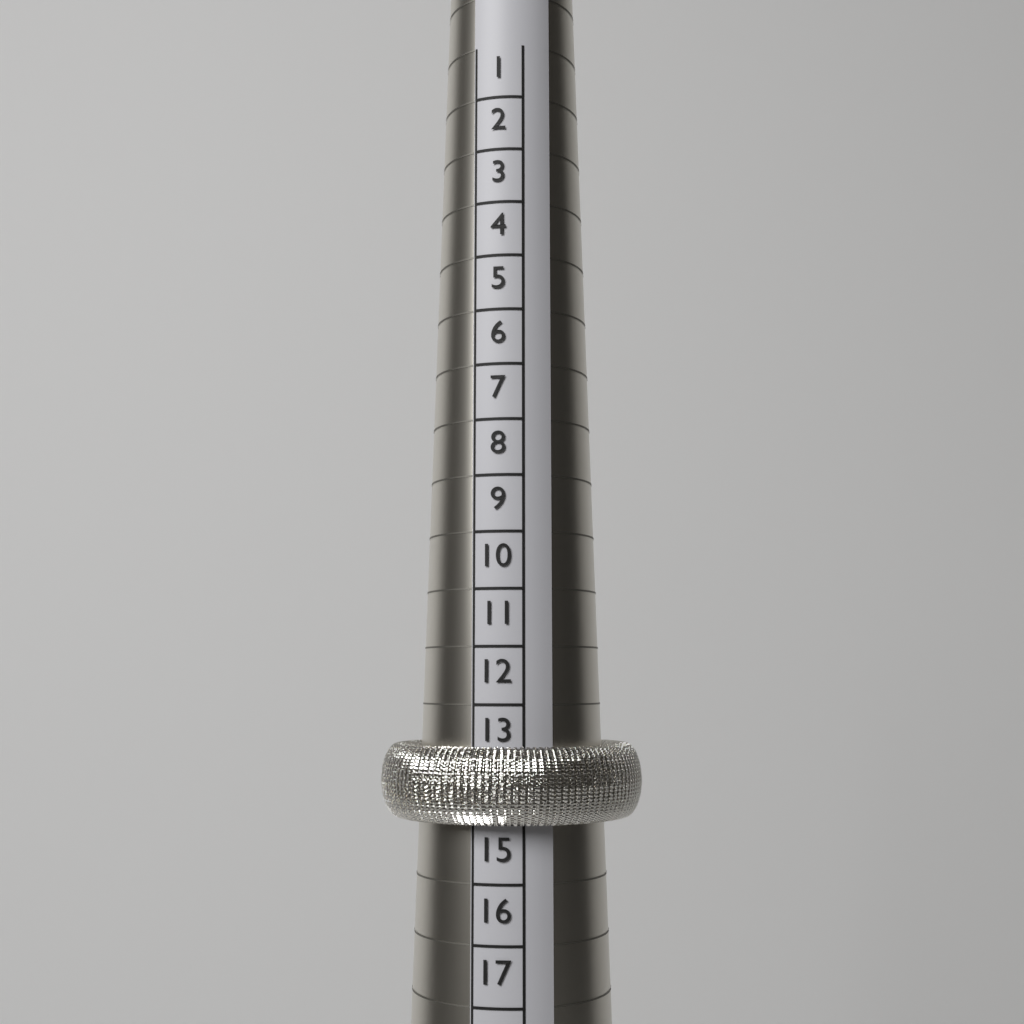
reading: 14 (no unit)
